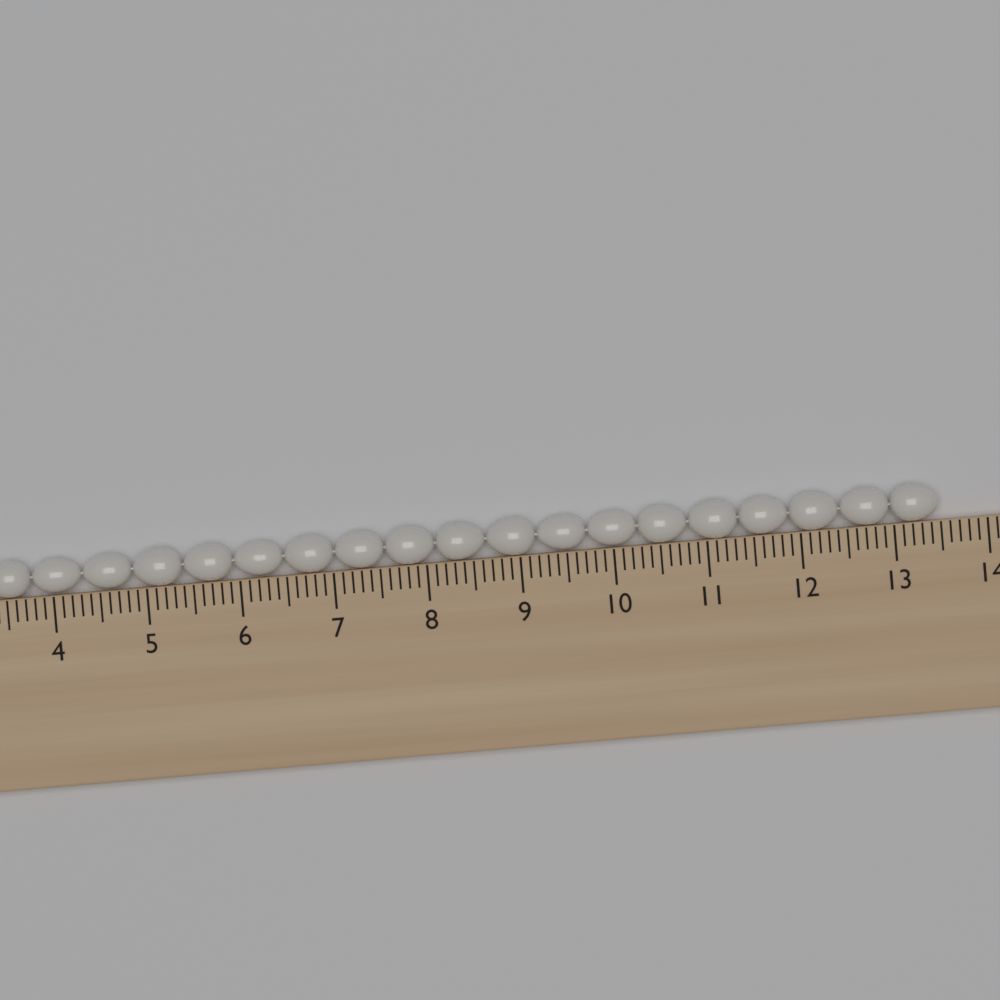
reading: 13.5 cm
